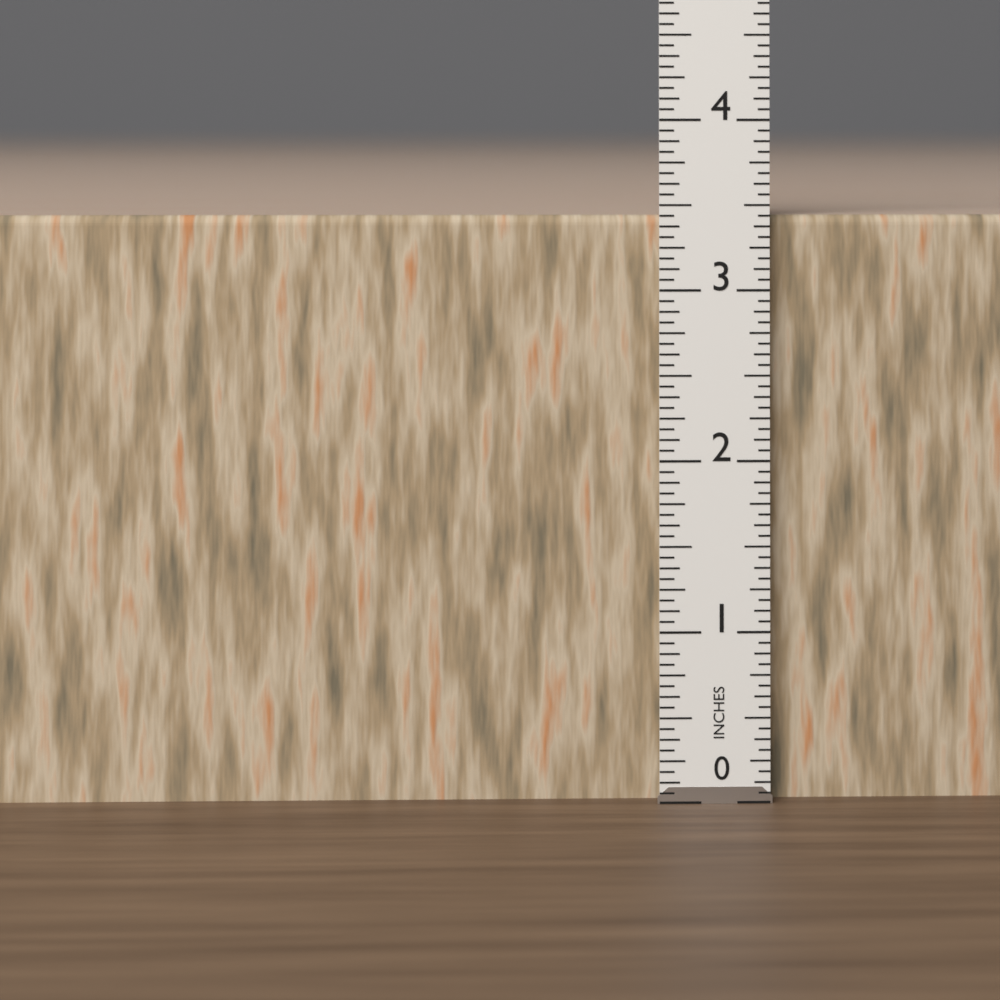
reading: 3.4375 in
